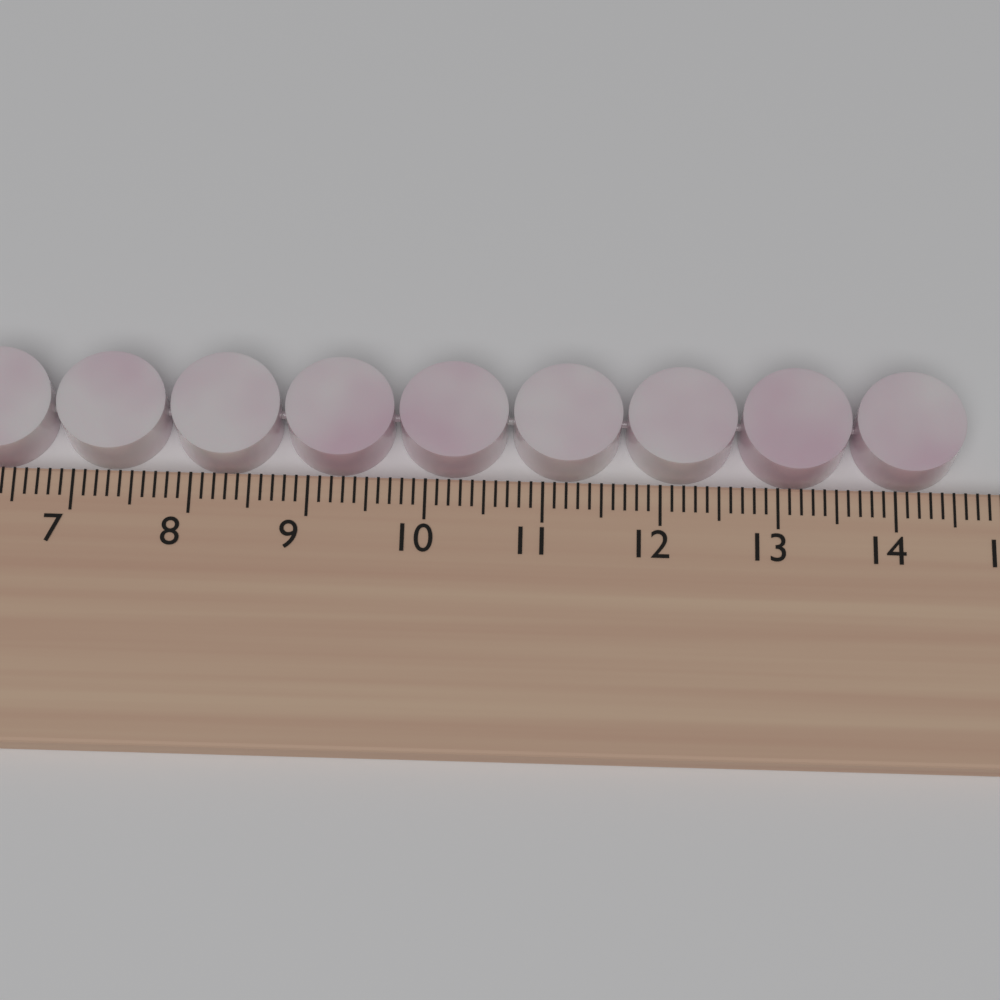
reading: 14.6 cm
